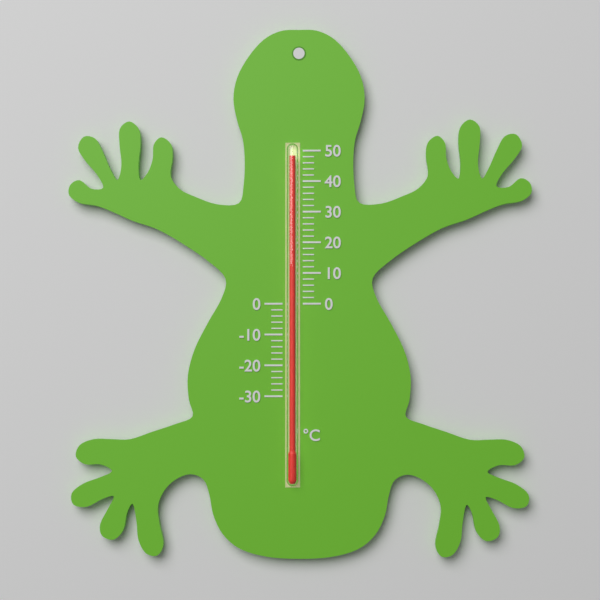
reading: 48 °C
